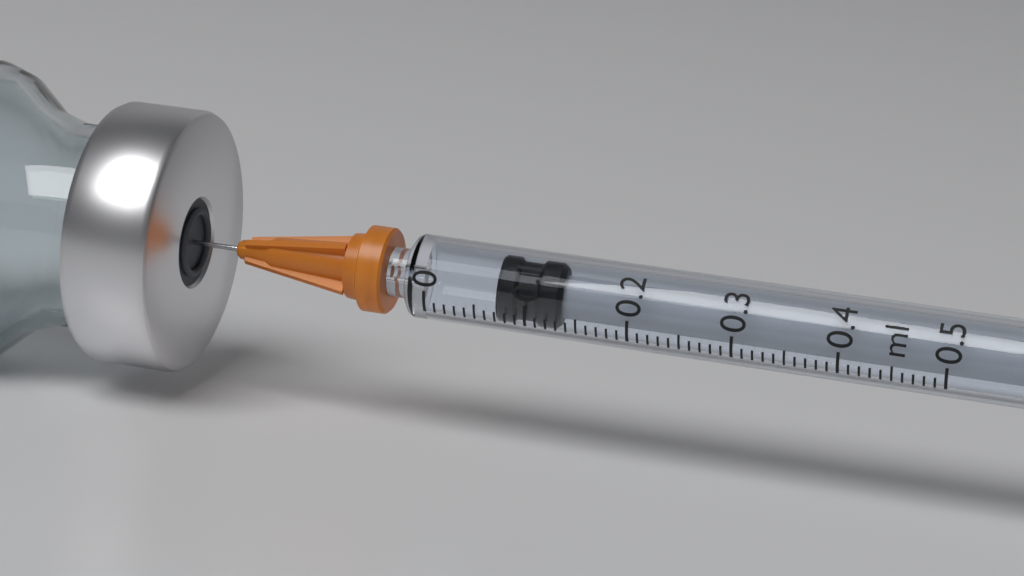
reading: 0.07 ml
